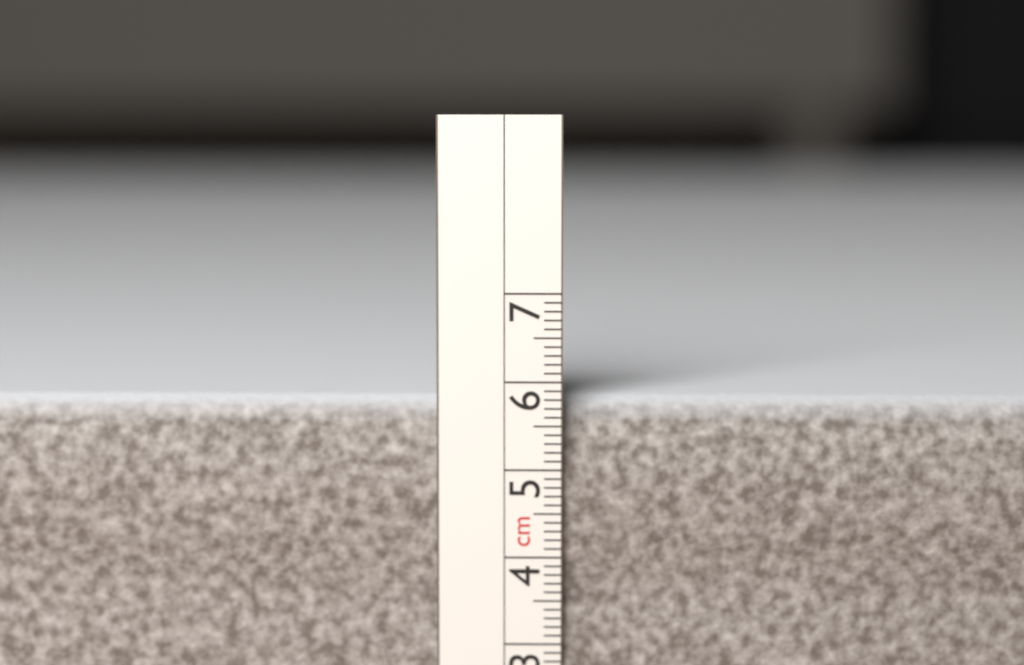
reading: 5.8 cm
